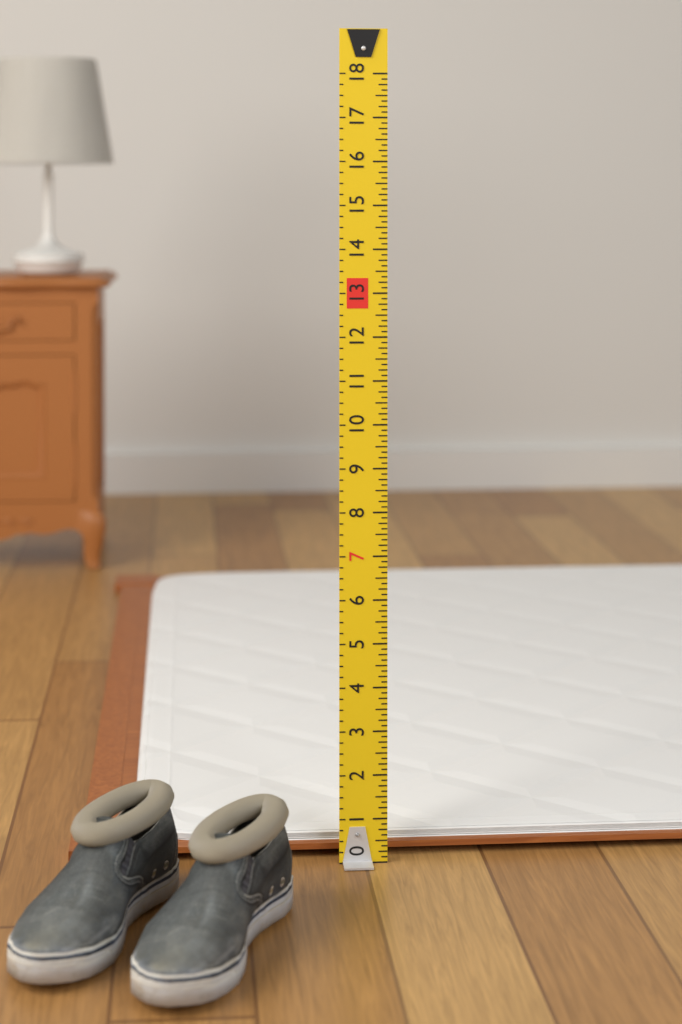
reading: 0.500 (no unit)
